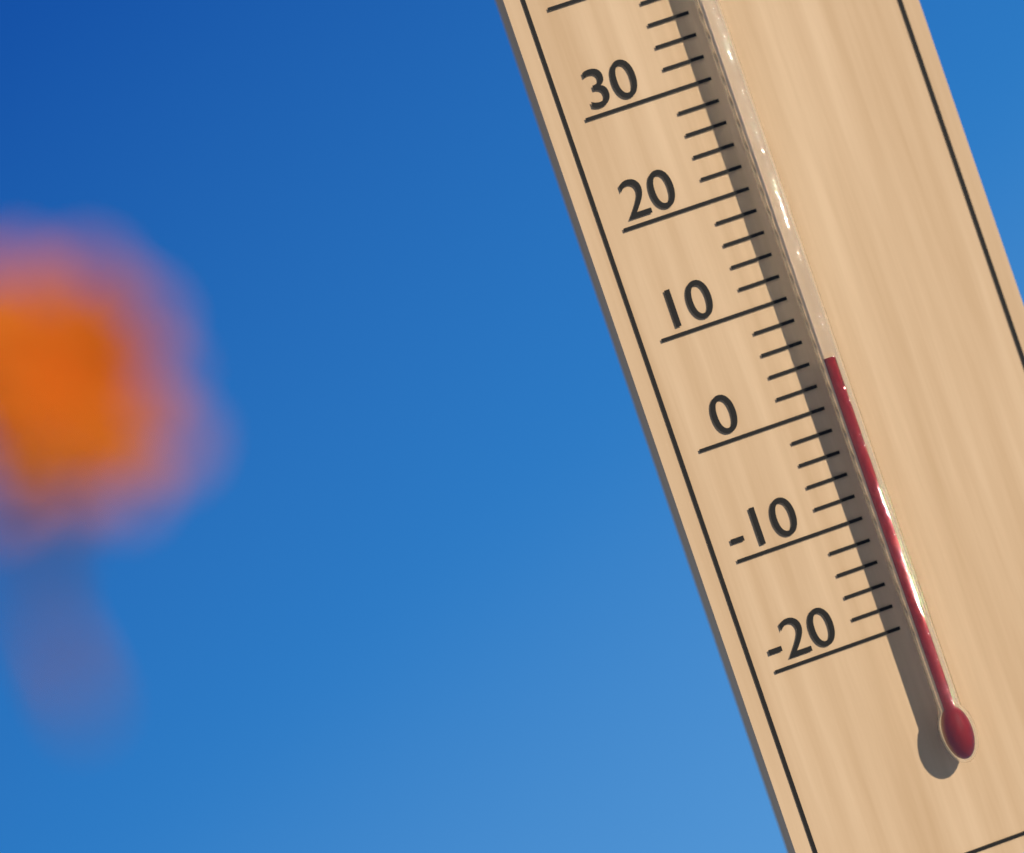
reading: 4 °C
